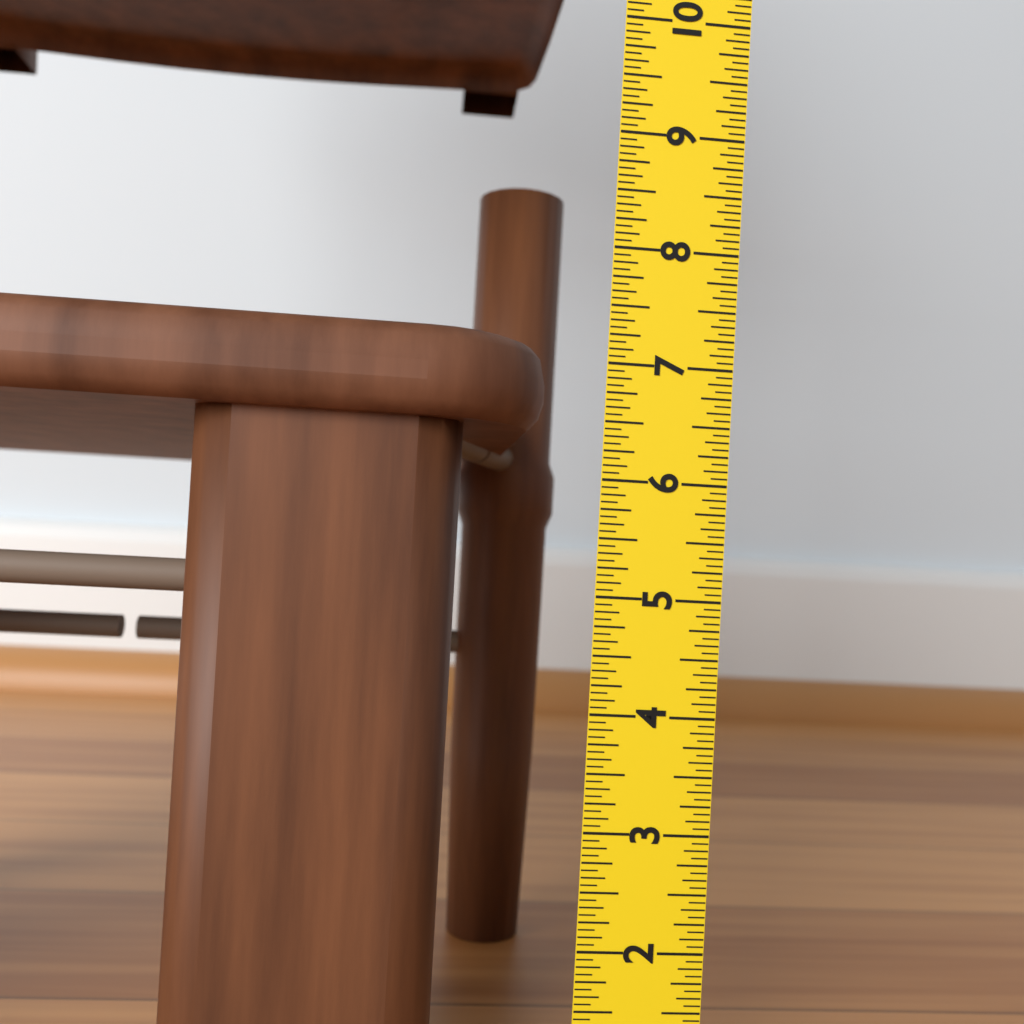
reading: 7.2500 in
